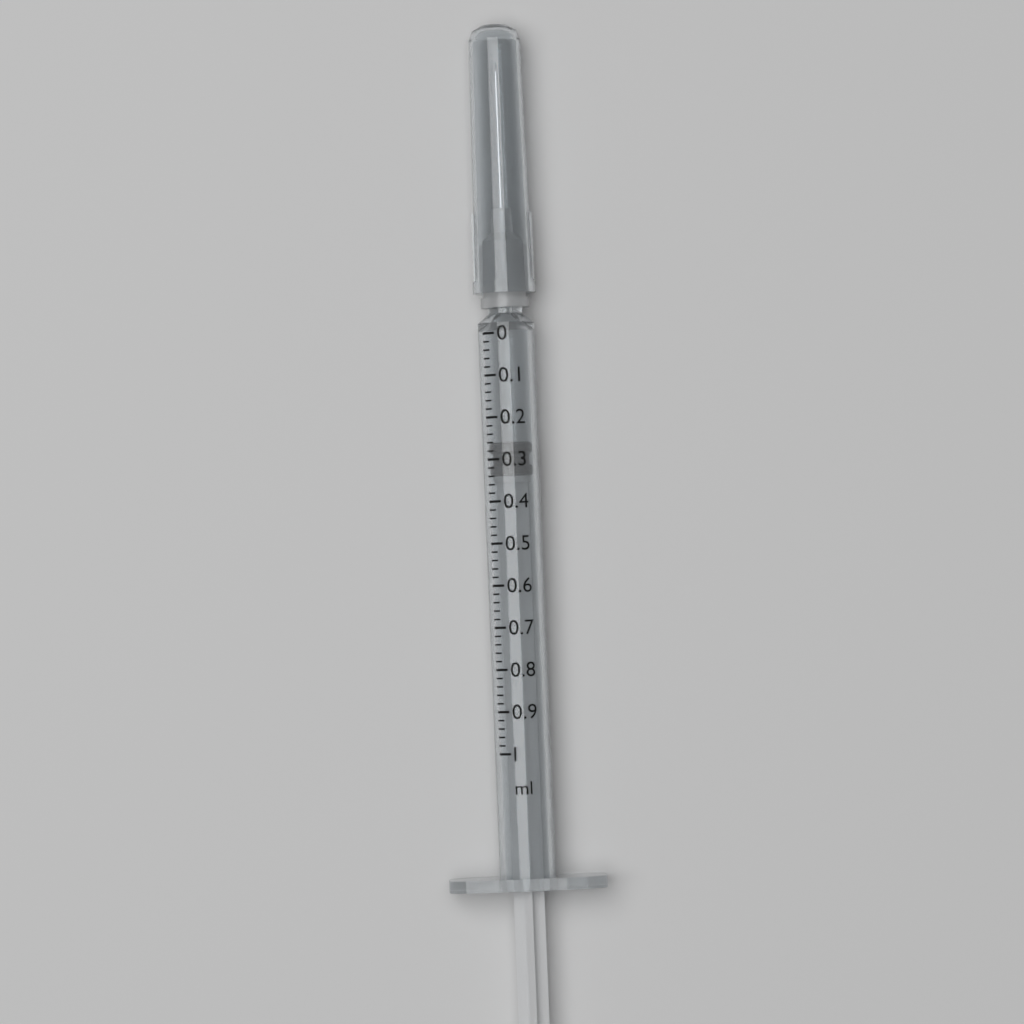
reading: 0.26 ml
